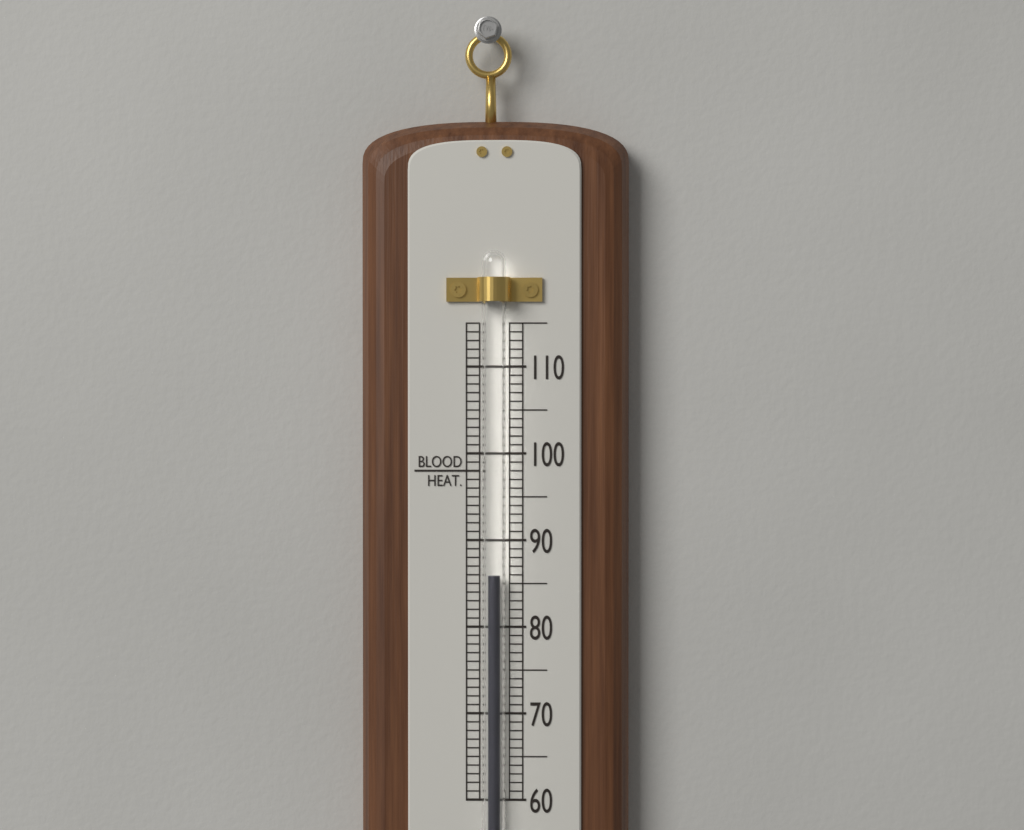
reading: 86 (no unit)
